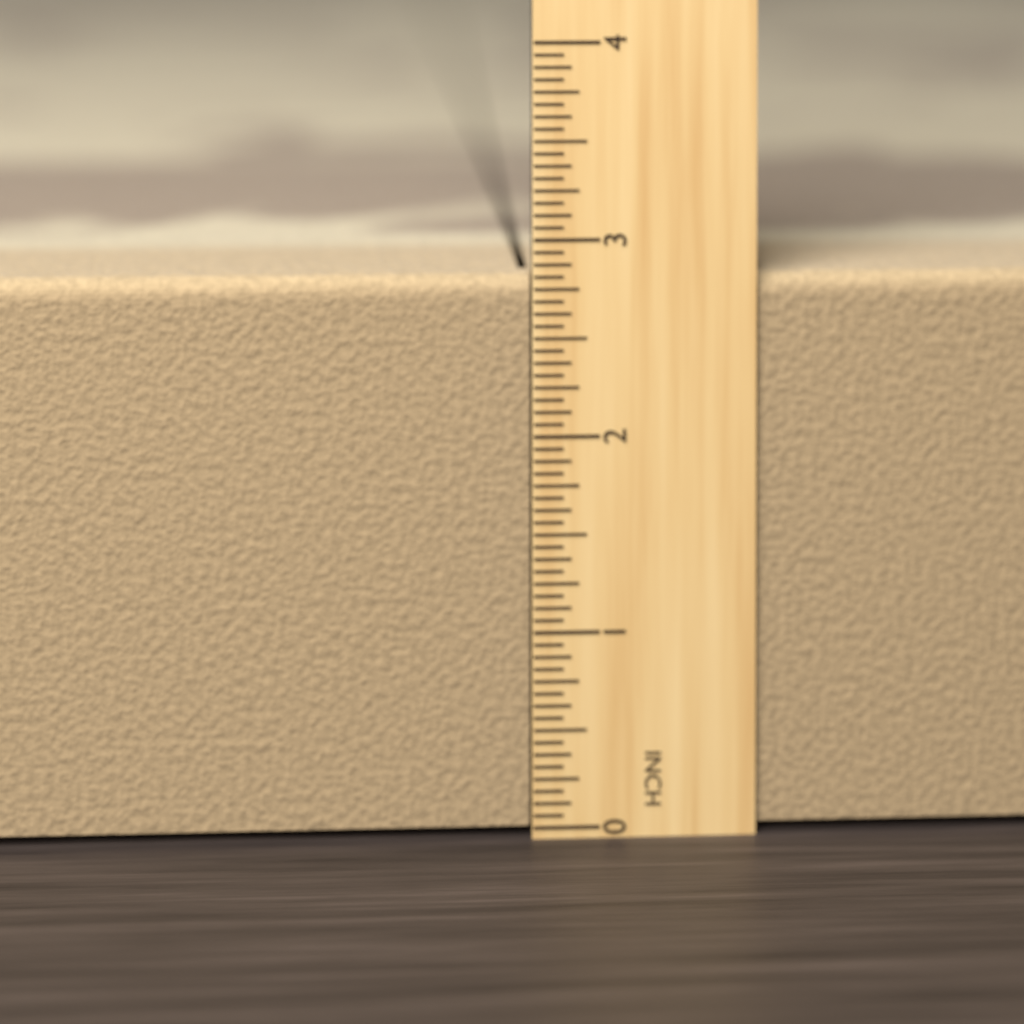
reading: 2.8125 in
